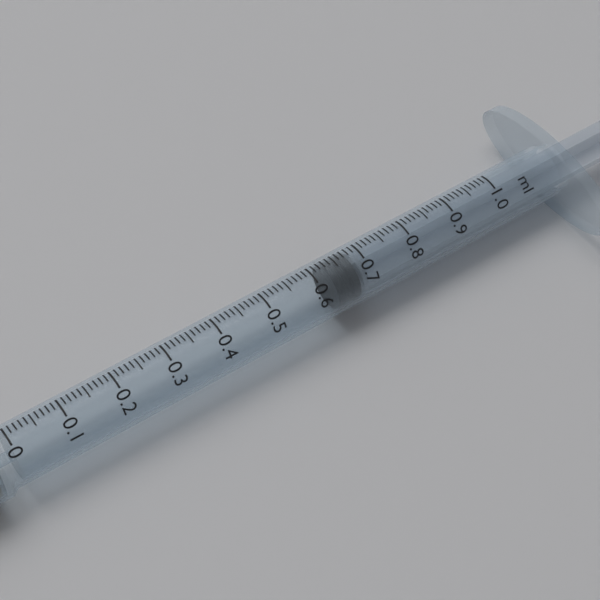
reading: 0.63 ml
